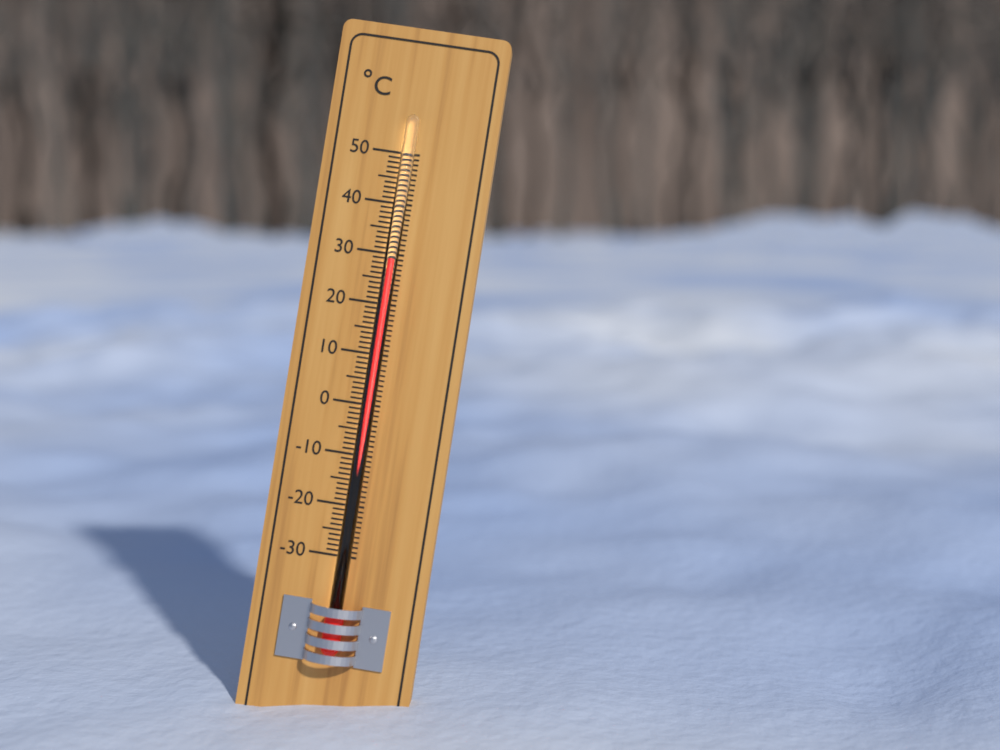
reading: 29 °C
